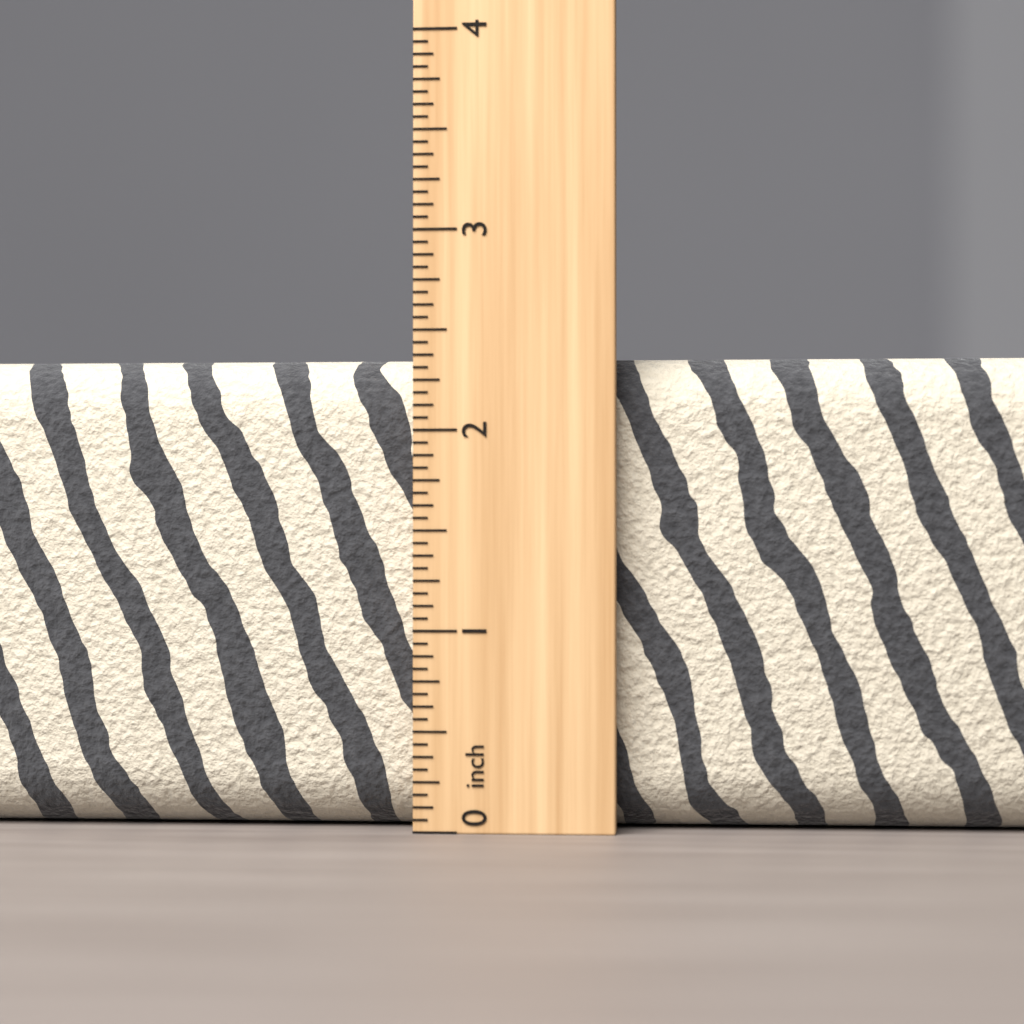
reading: 2.3750 inch
